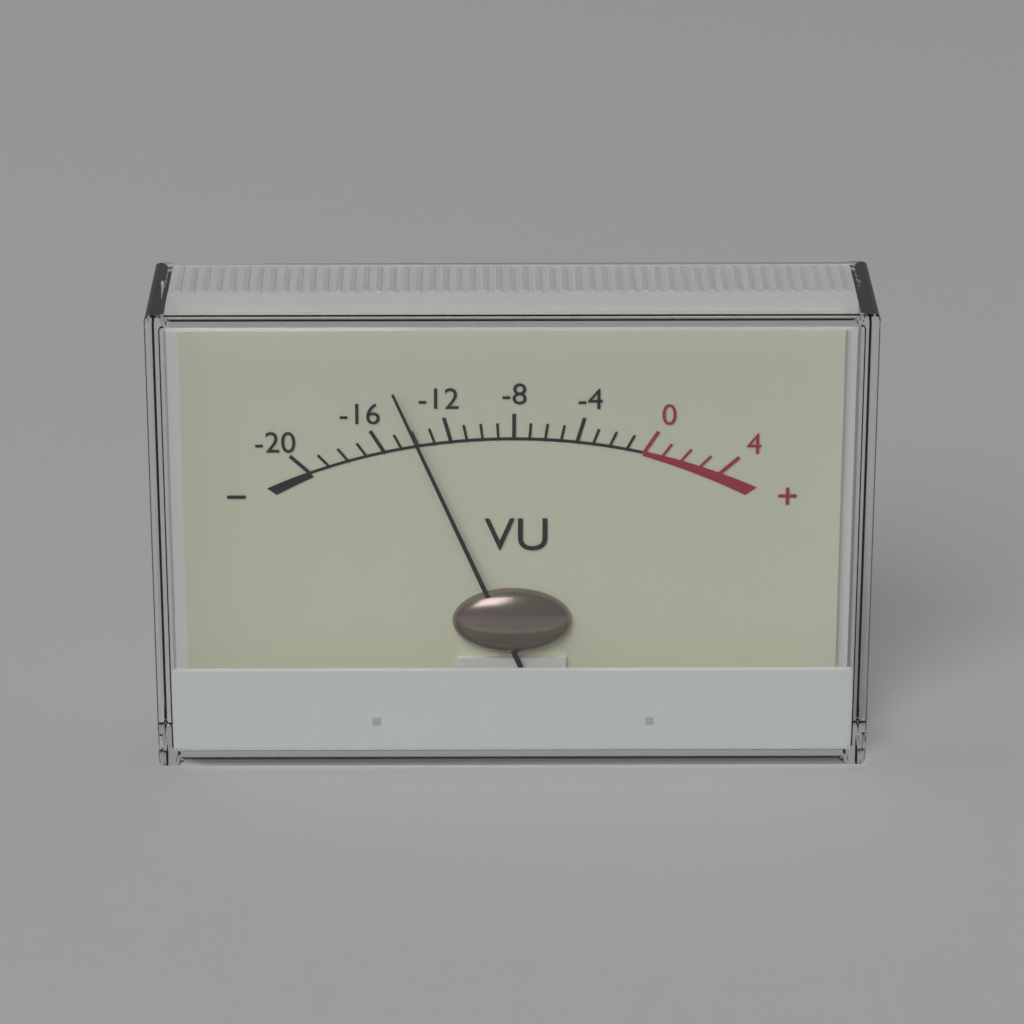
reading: -14 VU
